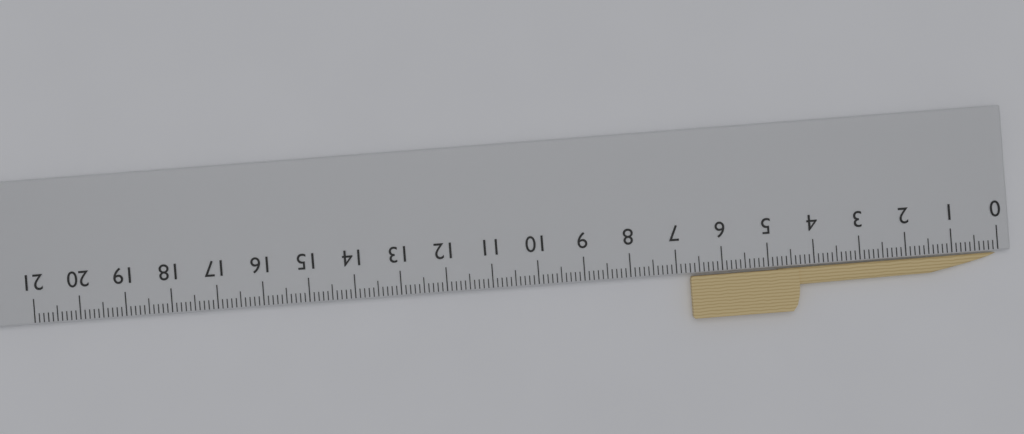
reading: 6.7 cm
